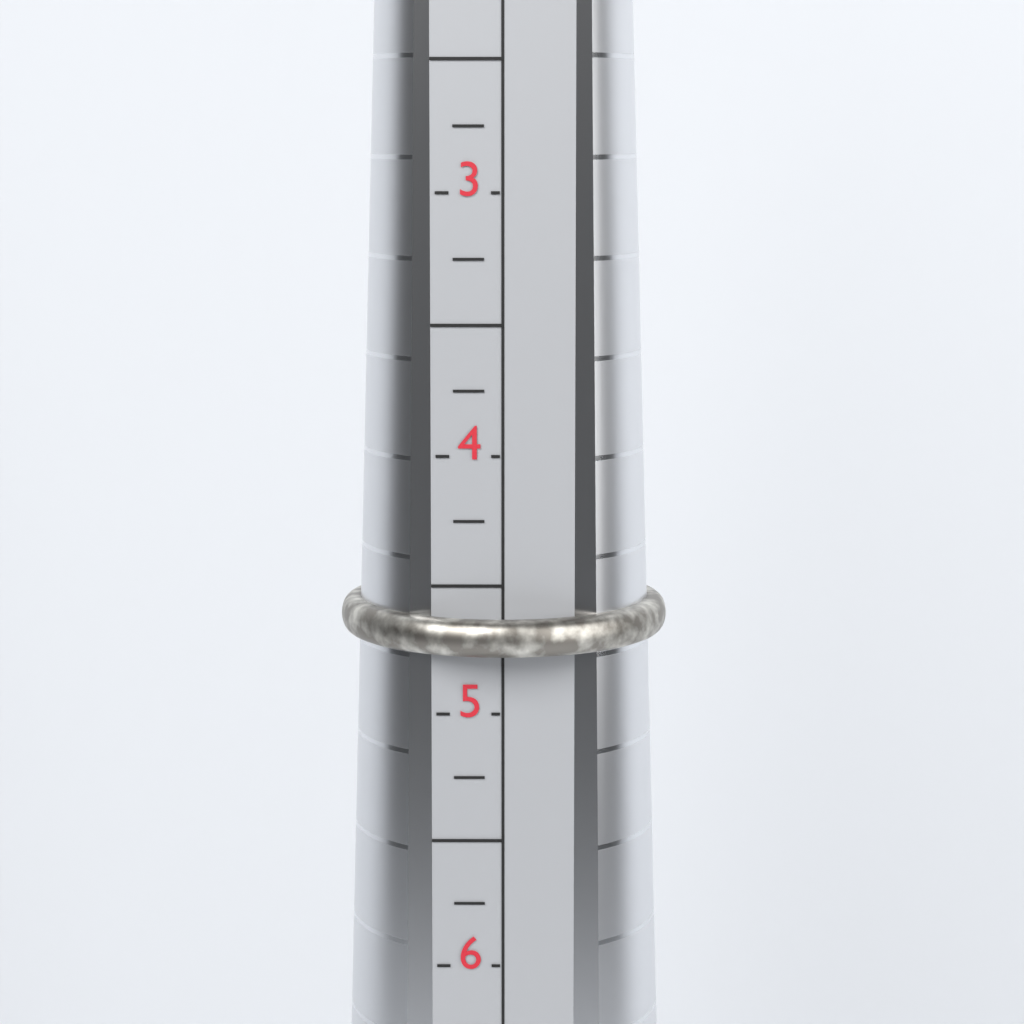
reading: 4.75 (no unit)
